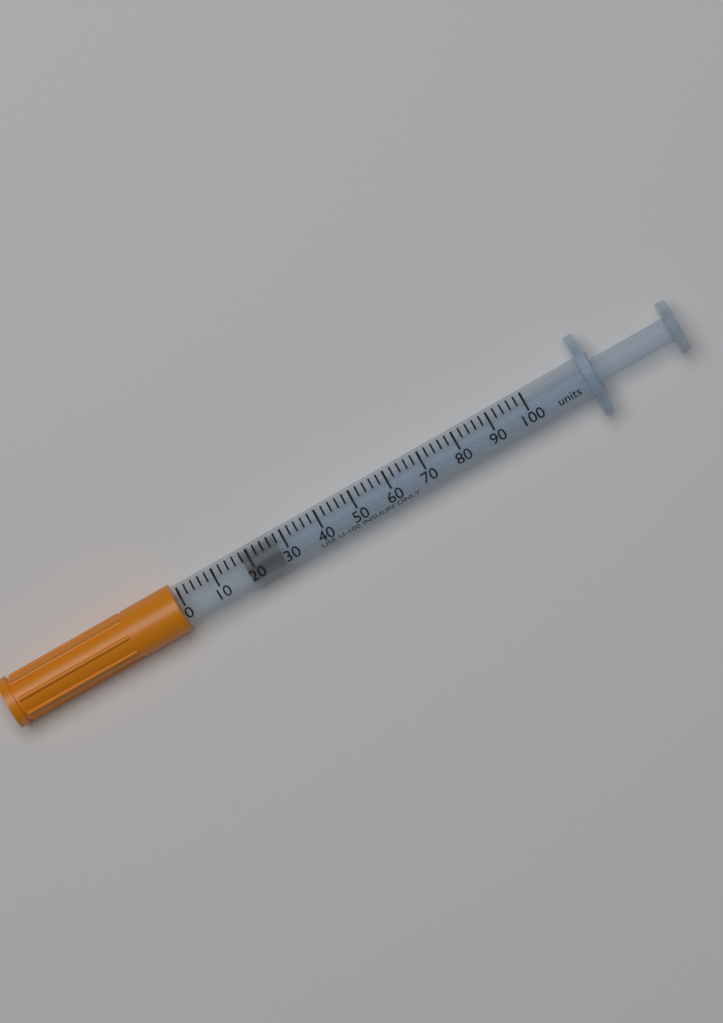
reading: 18 units
